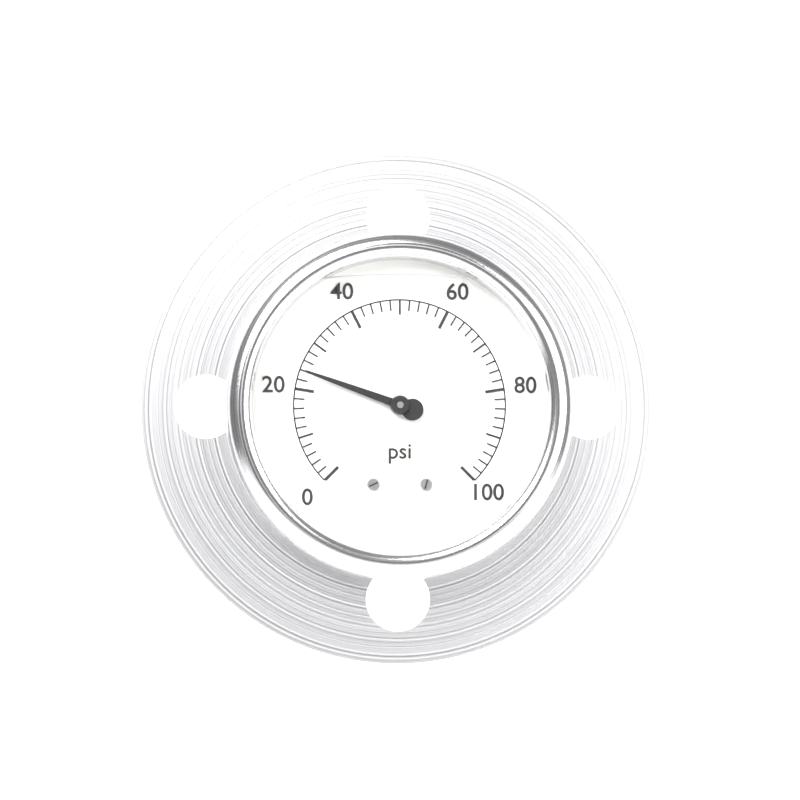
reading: 24 psi
